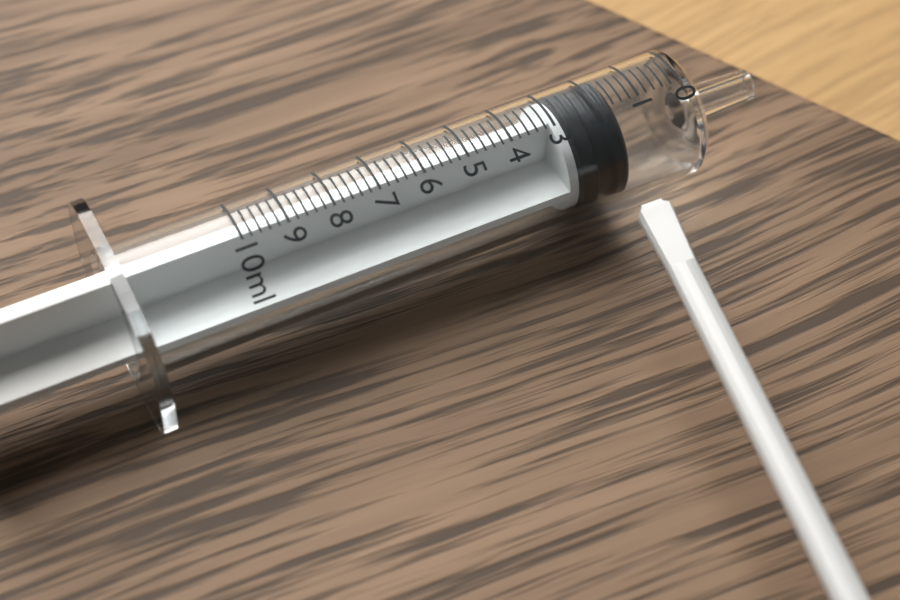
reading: 1.6 ml
